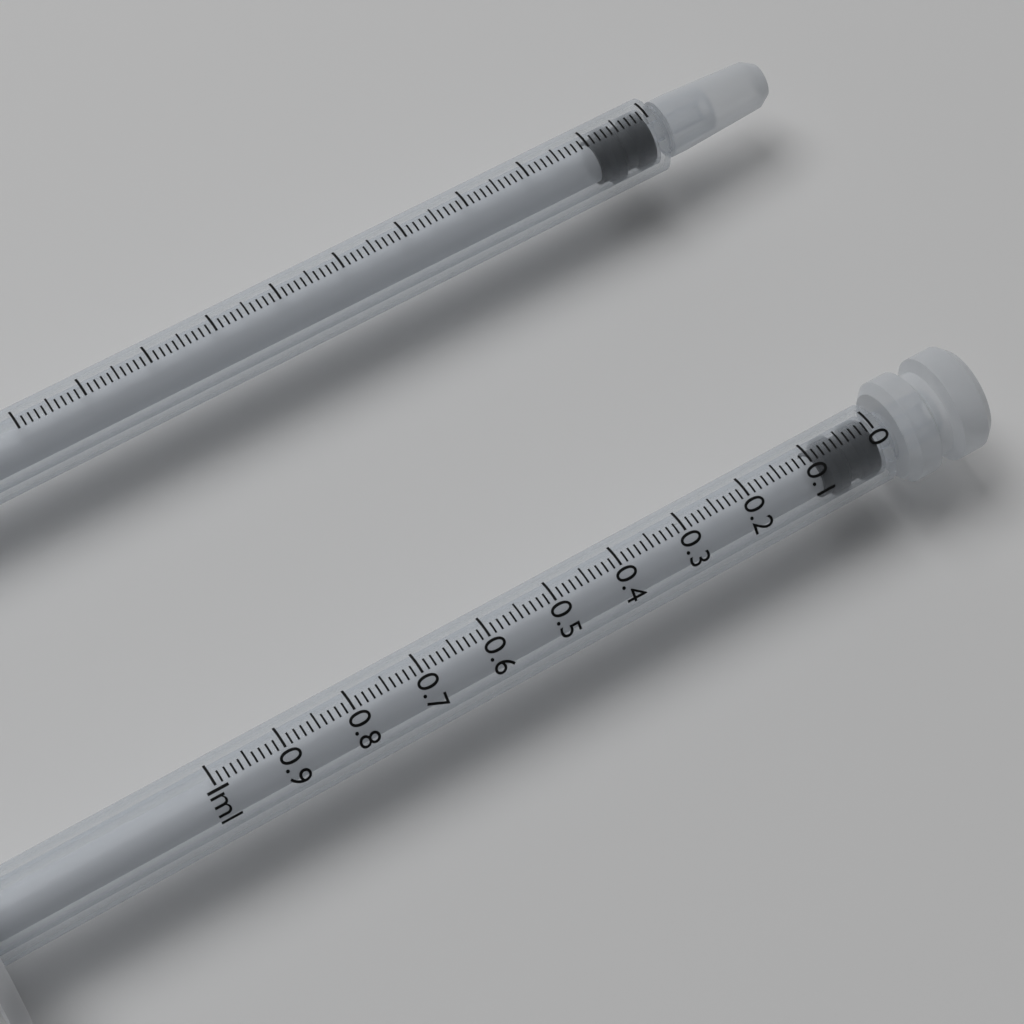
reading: 0.00 ml
